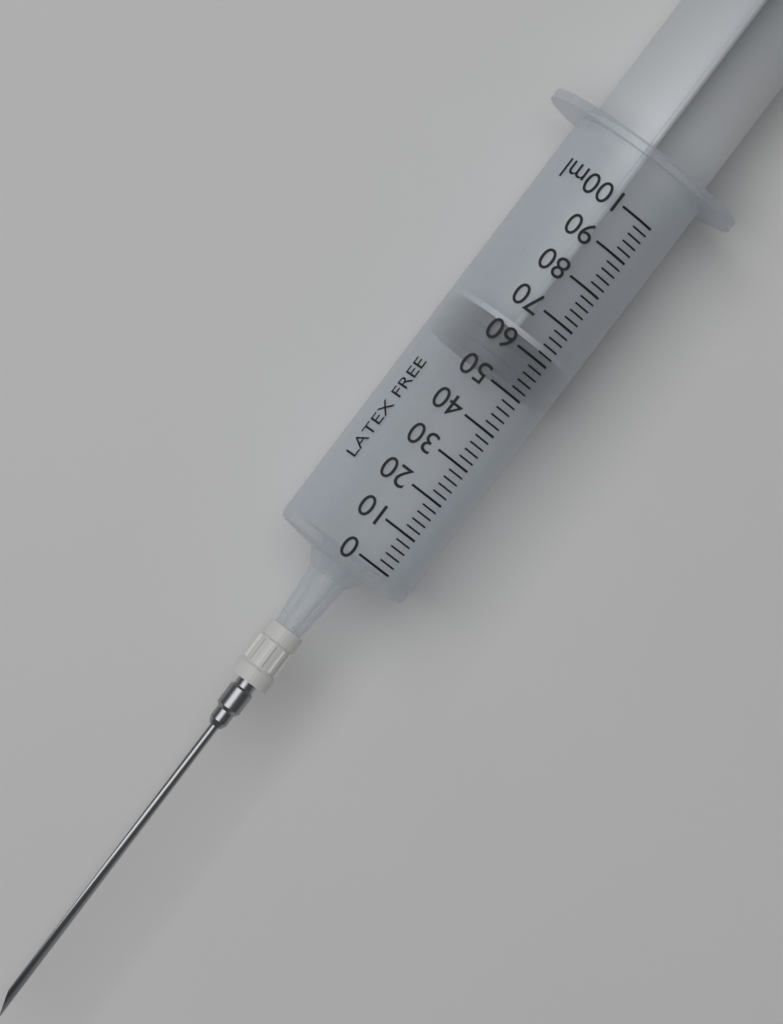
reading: 52 ml
